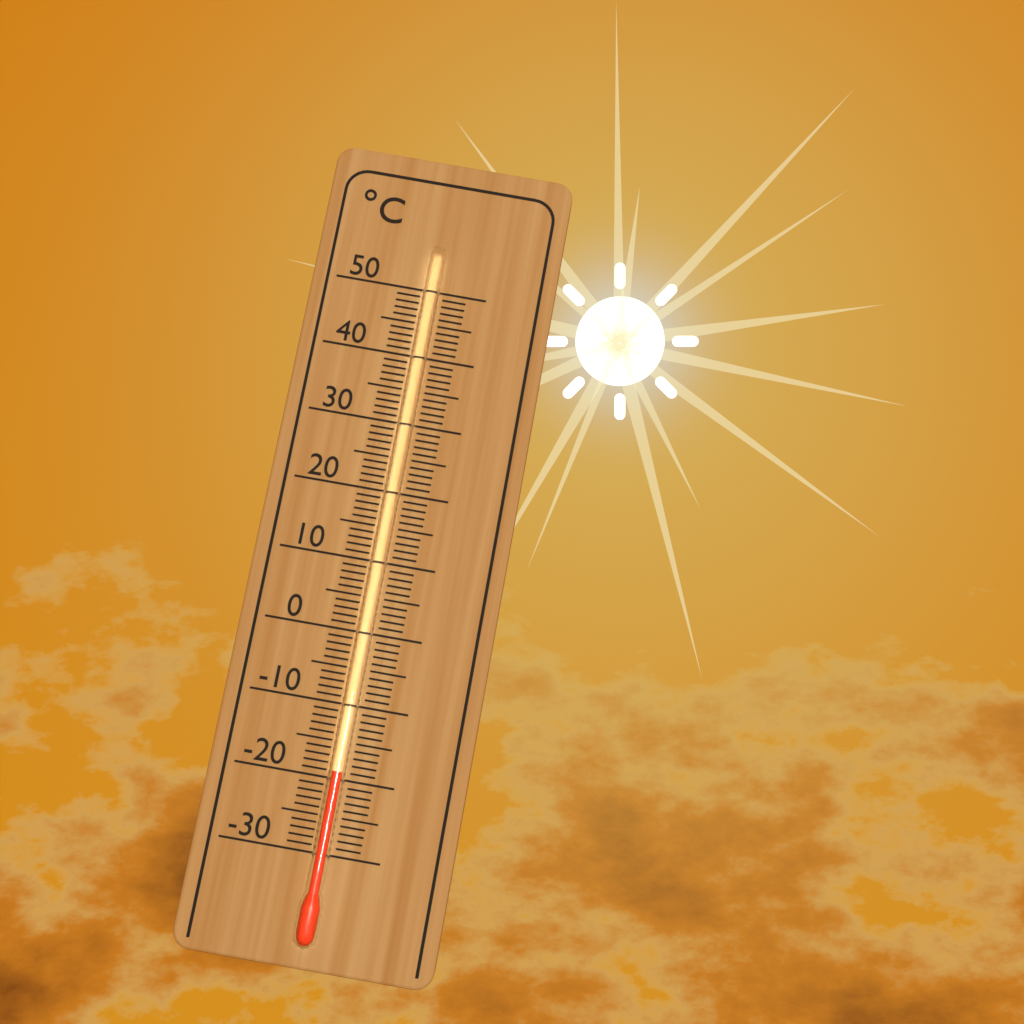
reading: -19 °C
